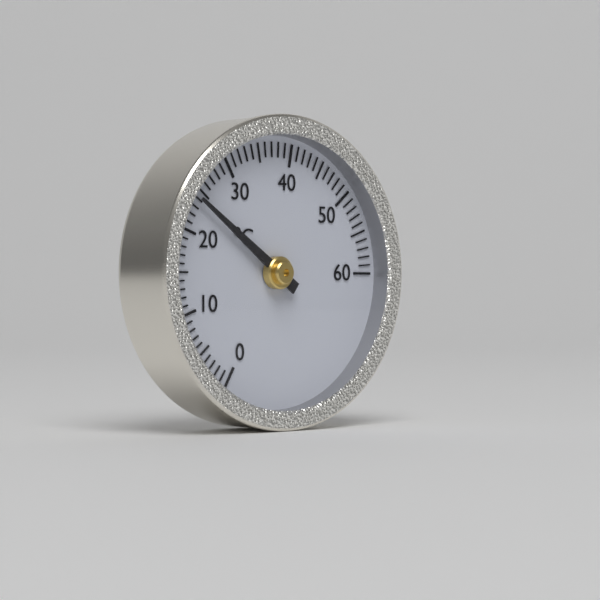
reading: 24 °C
